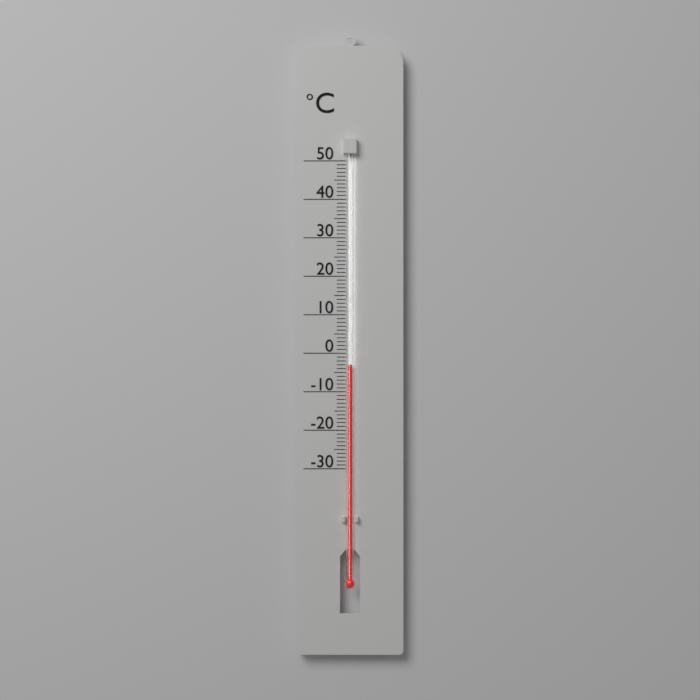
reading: -3 °C
